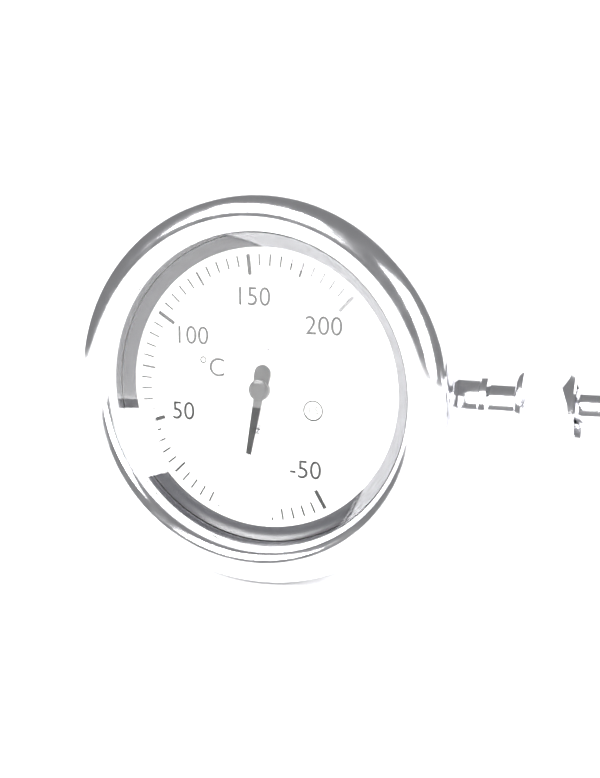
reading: -10 °C
